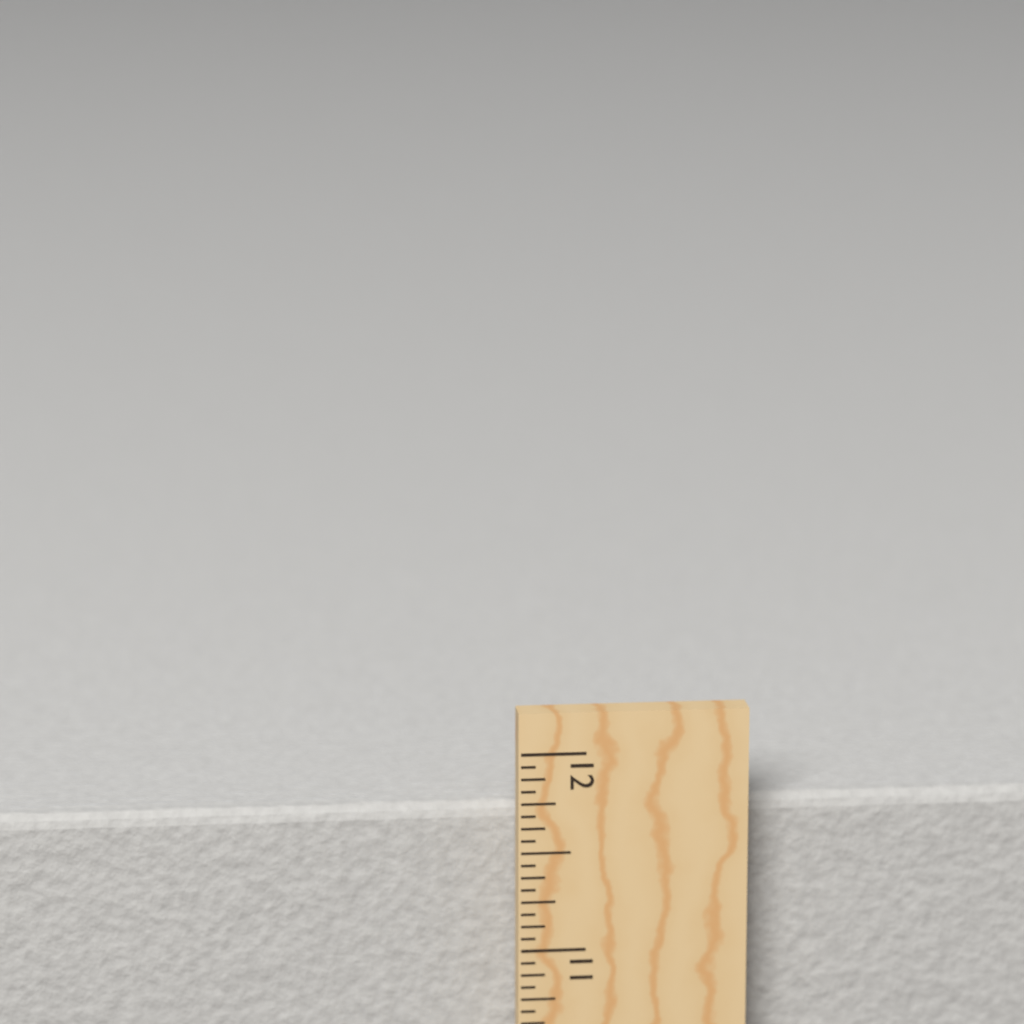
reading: 11.6875 in
